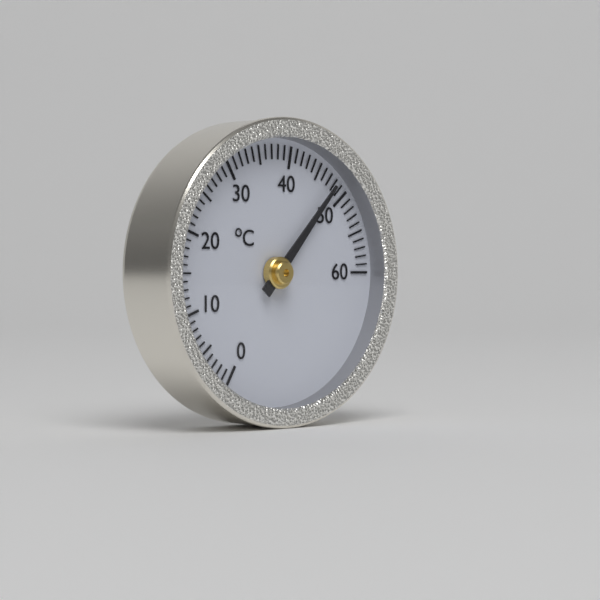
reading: 48 °C
